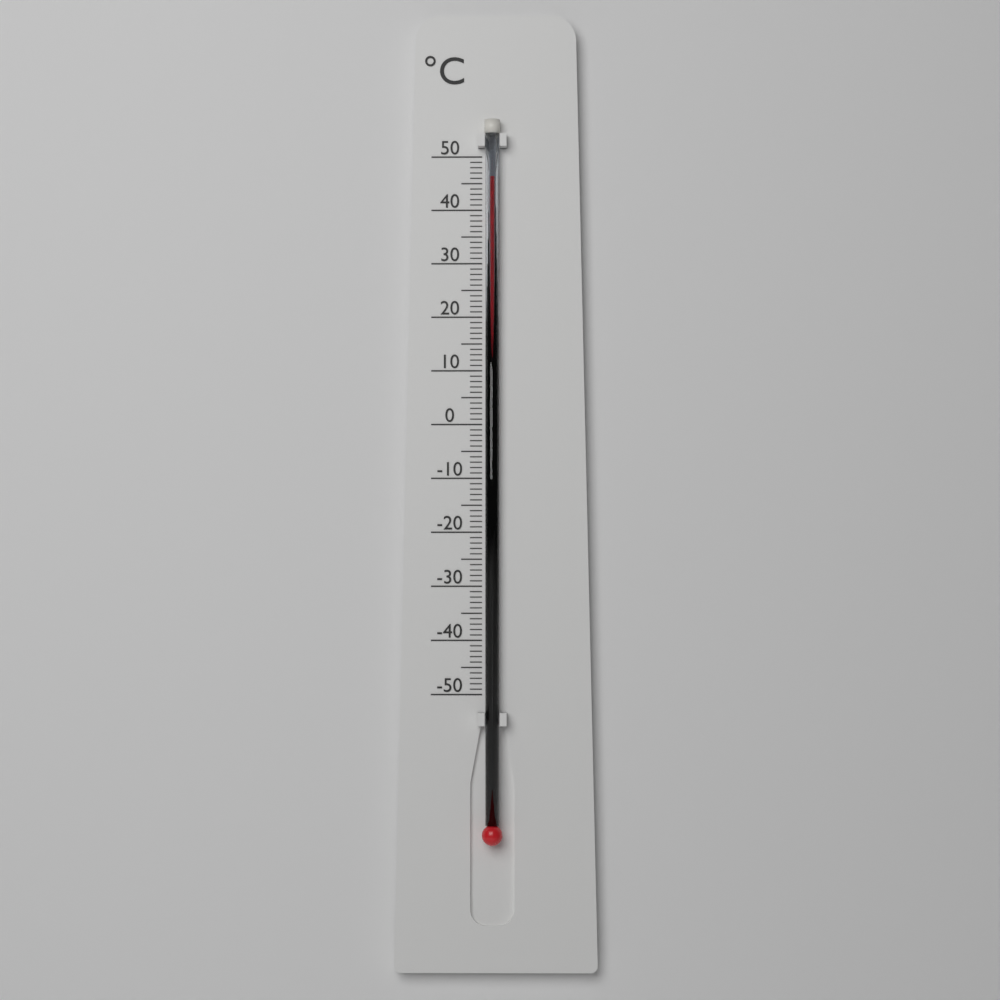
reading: 46 °C
